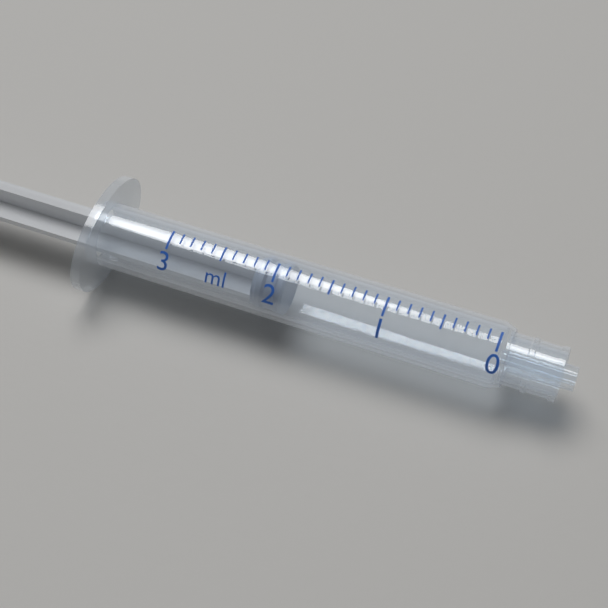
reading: 1.9 ml
